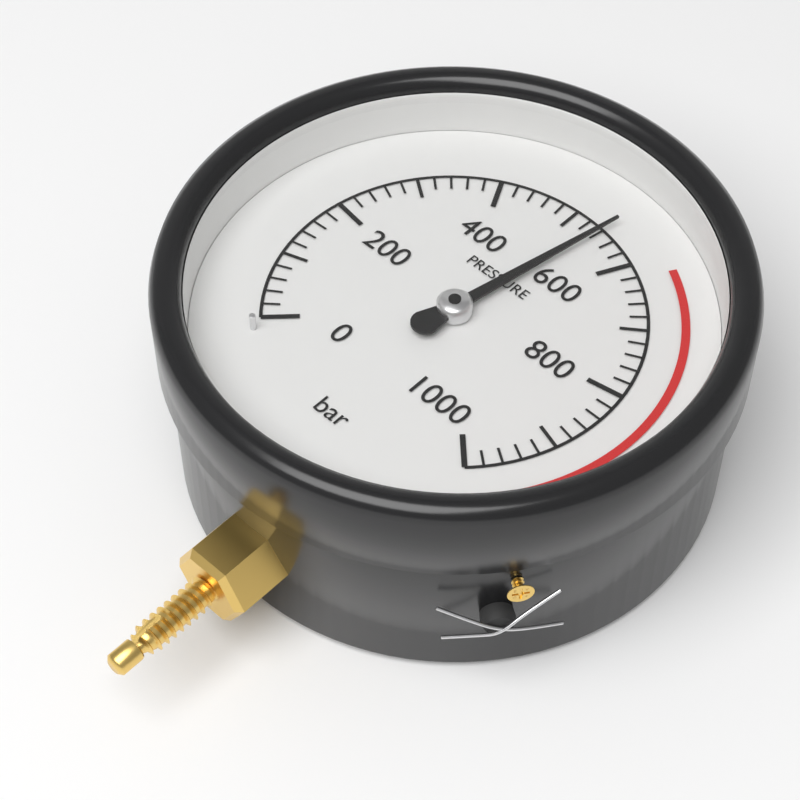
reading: 540 bar
